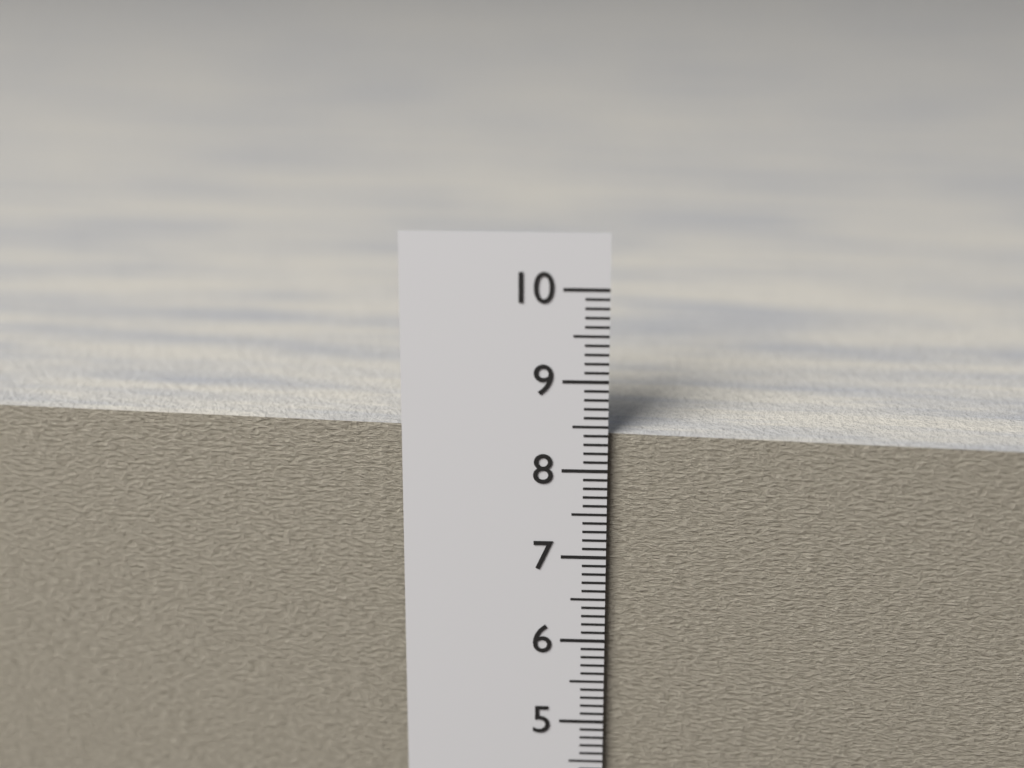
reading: 8.4 cm
